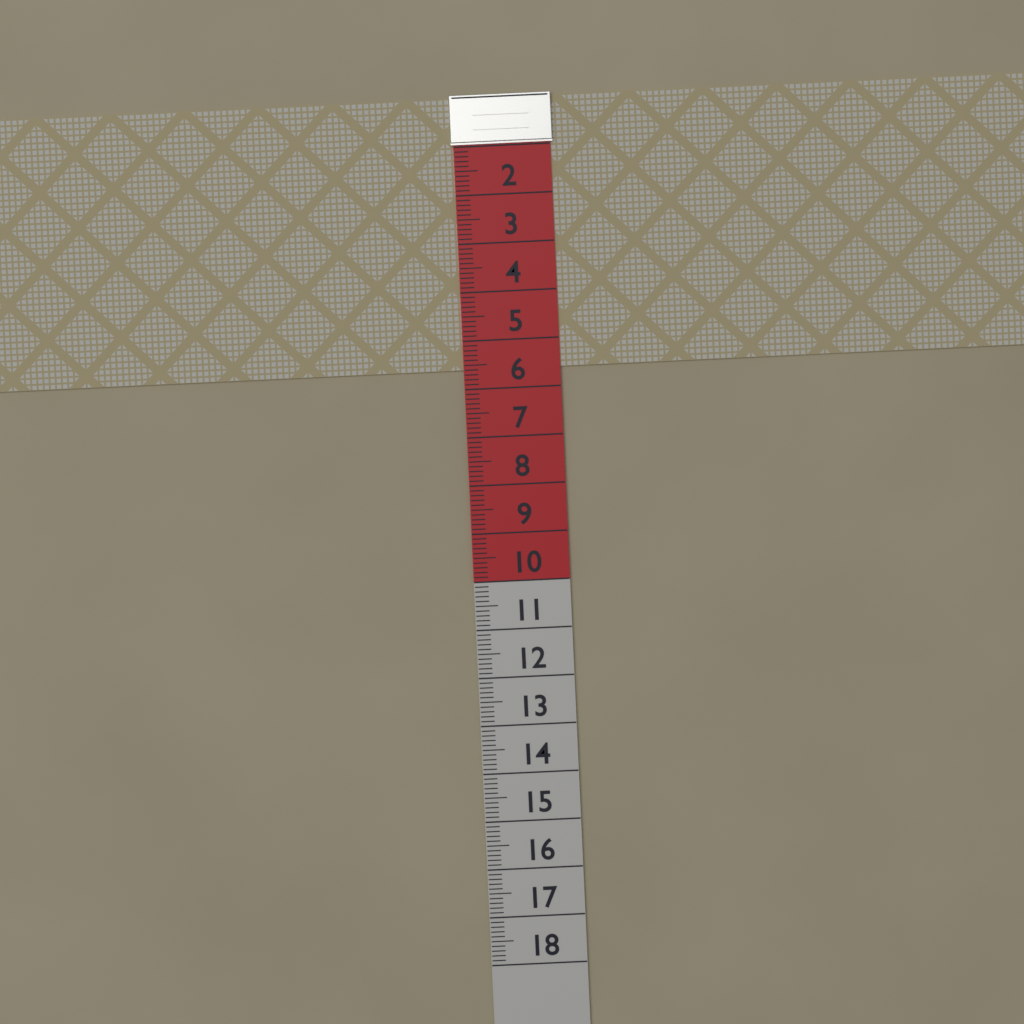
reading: 5.6 (no unit)
